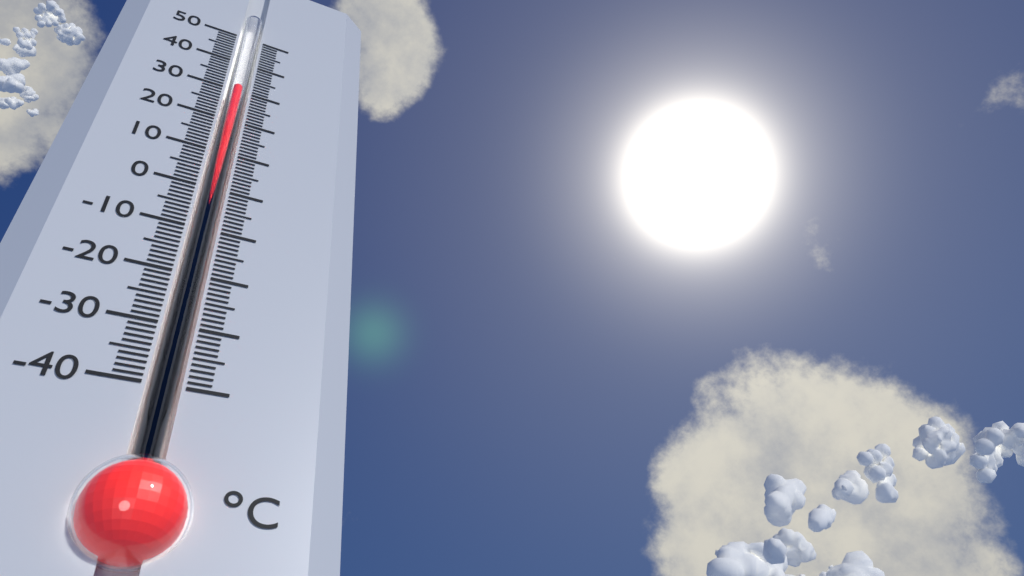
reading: 31 °C
